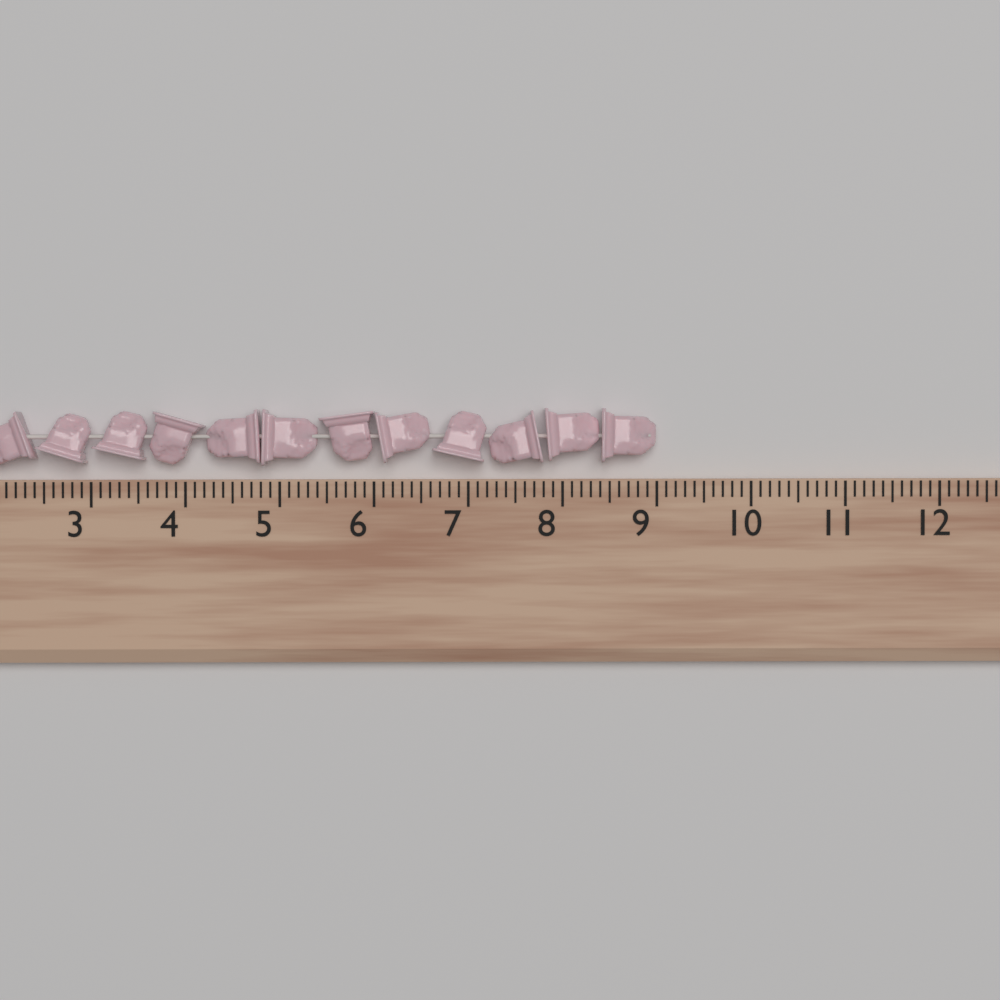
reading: 9.0 (no unit)
